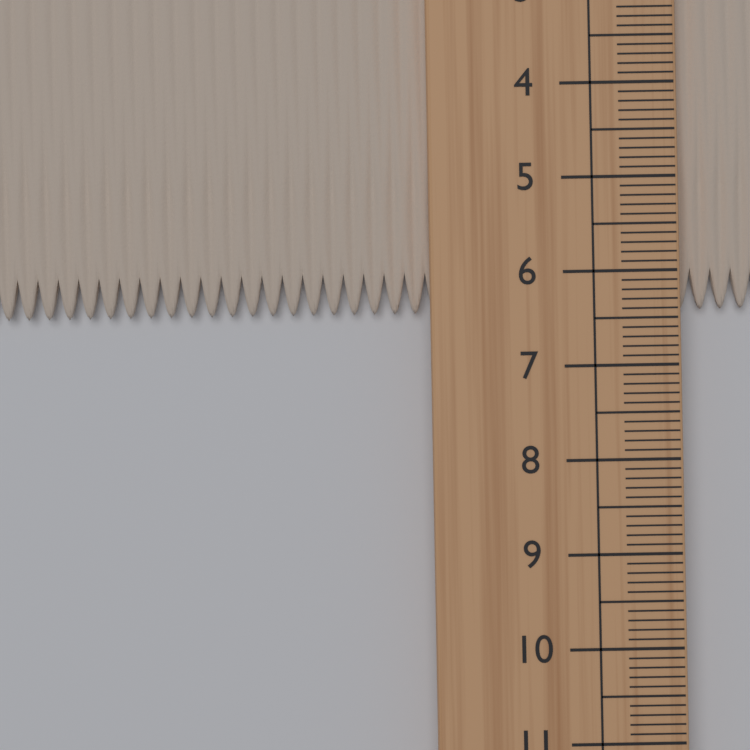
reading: 6.4 cm
